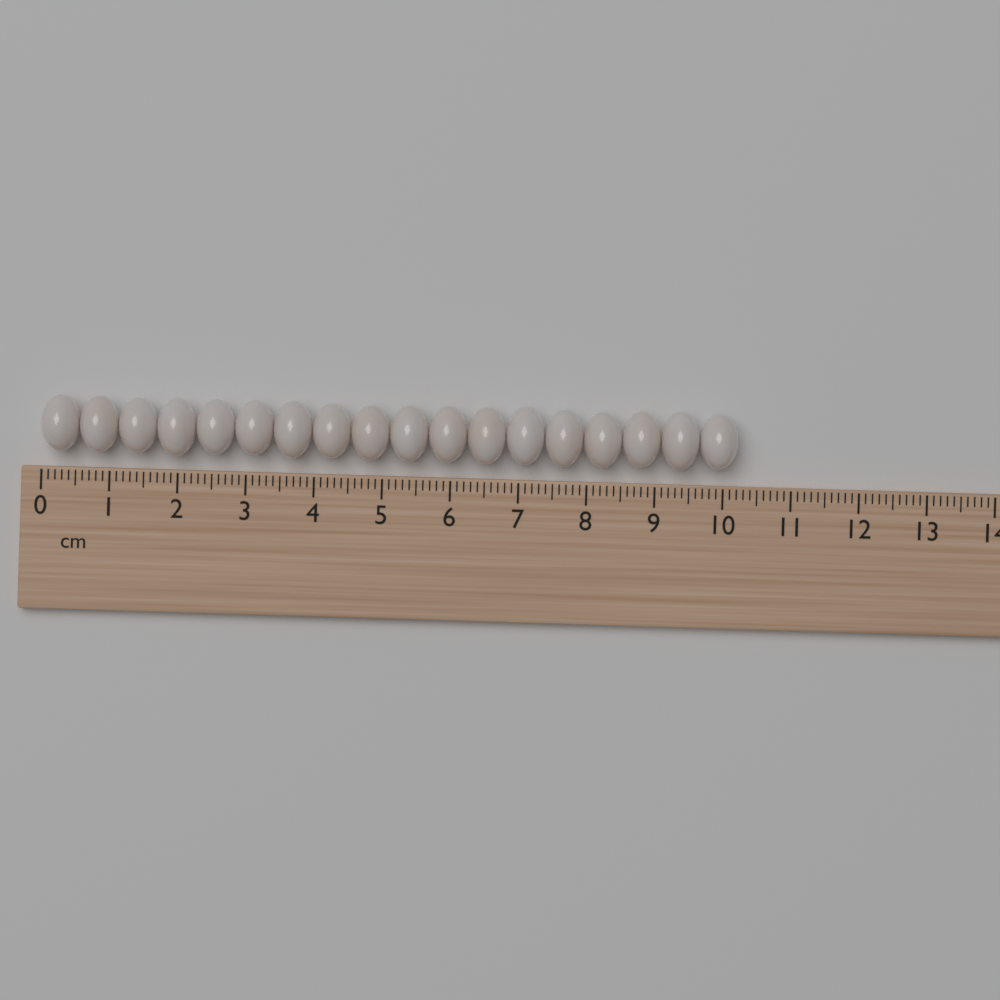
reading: 10.2 cm
